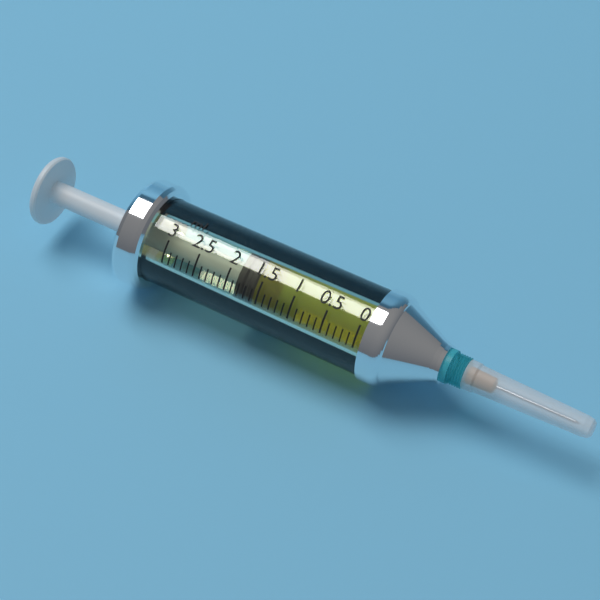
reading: 1.6 ml
